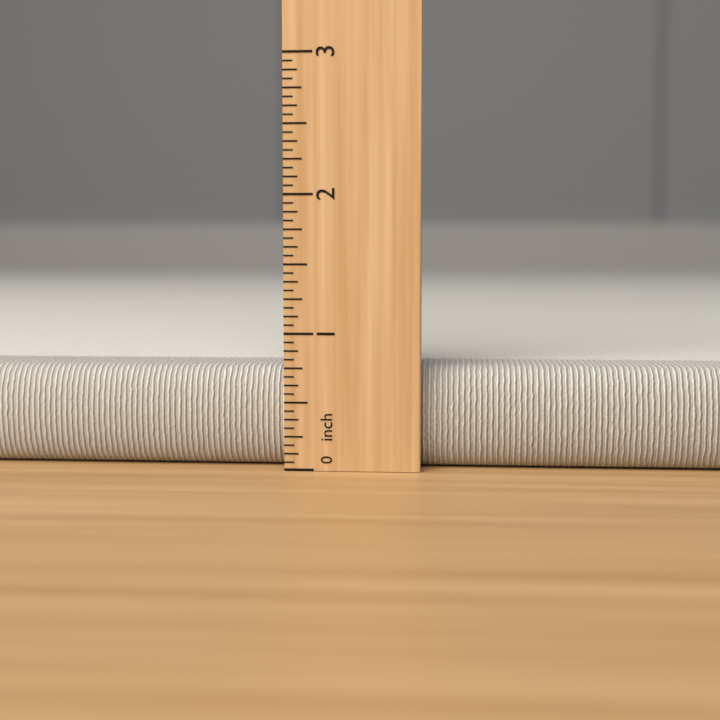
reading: 0.7500 inch
